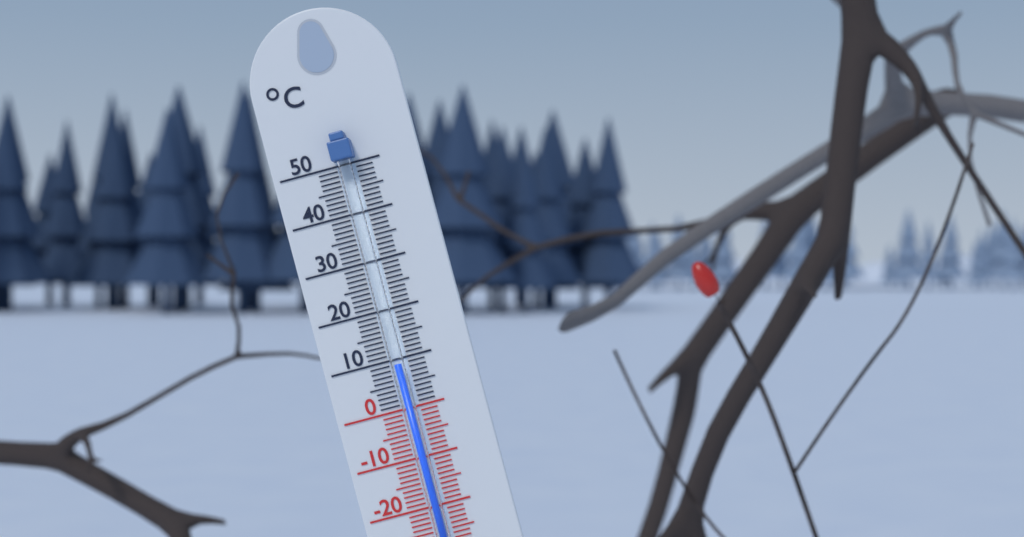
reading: 9 °C
